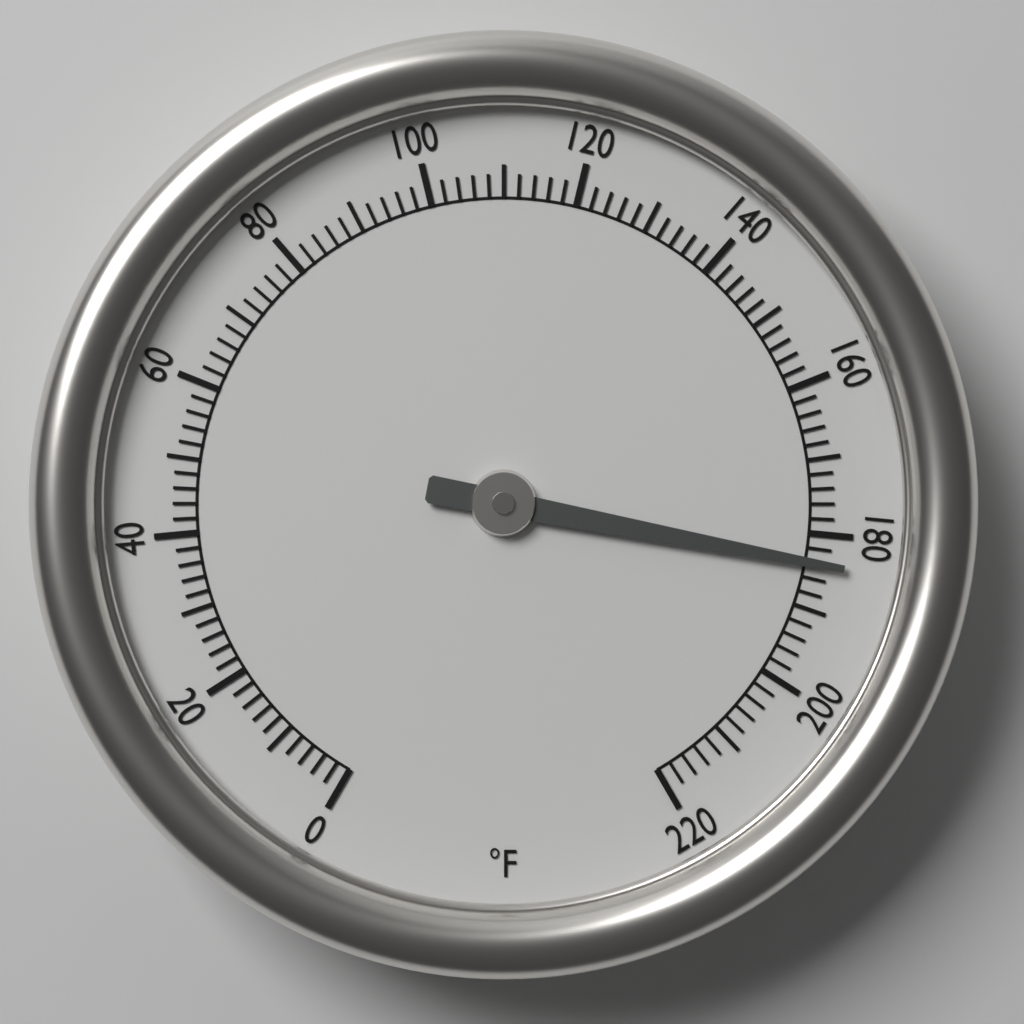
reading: 184 °F
